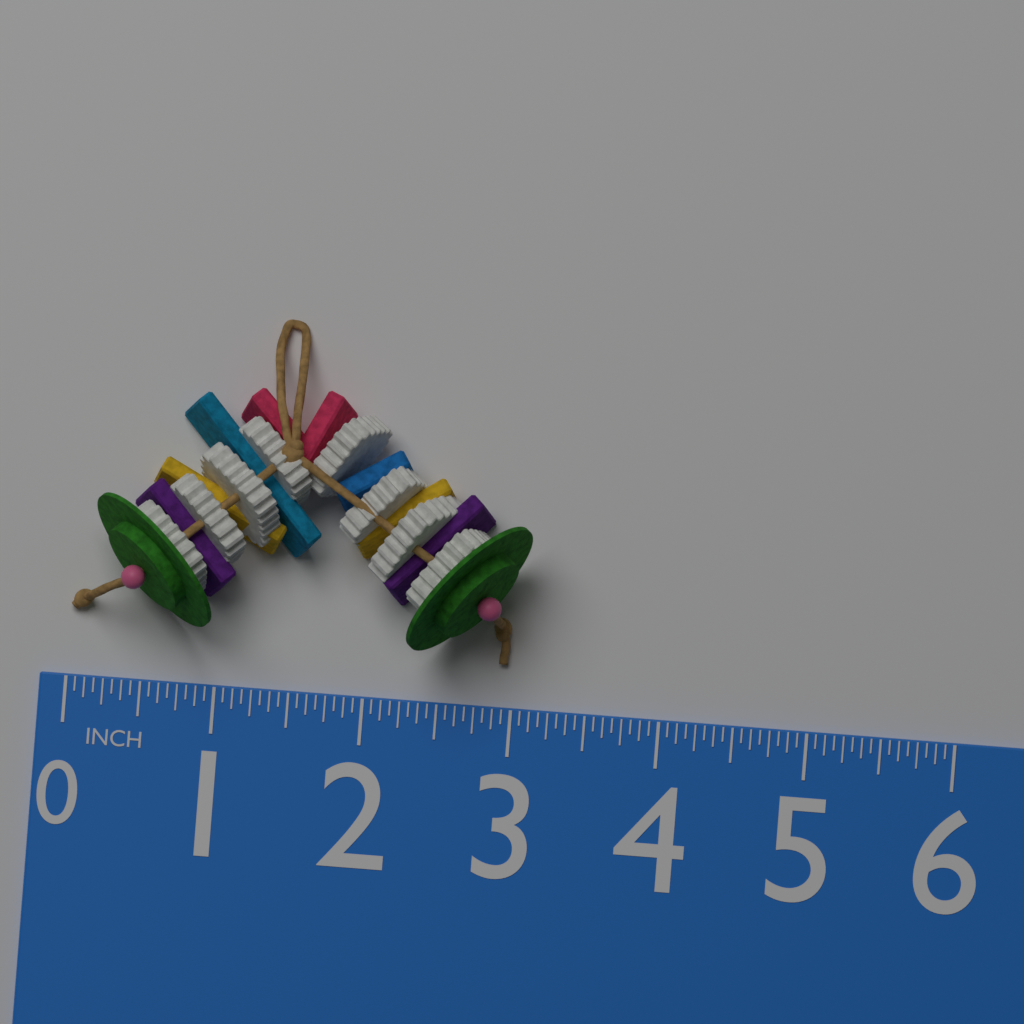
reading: 3.0625 in
